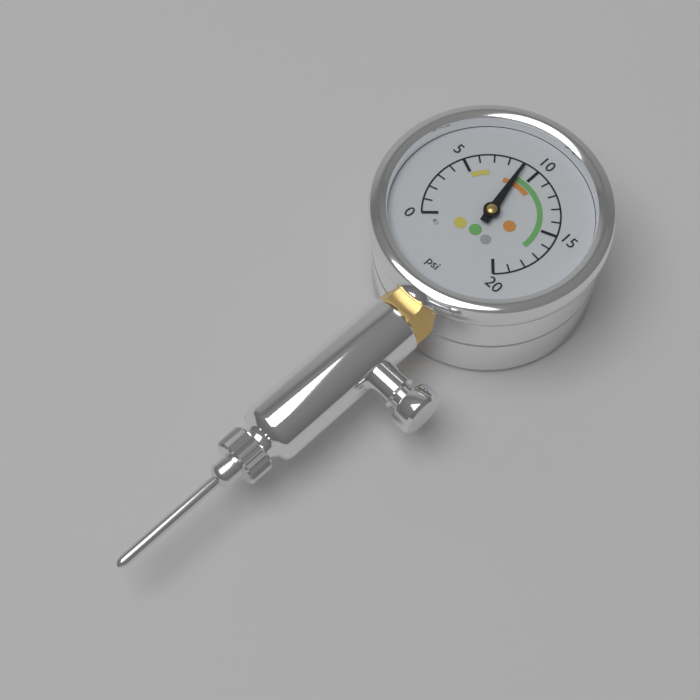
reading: 9 psi
